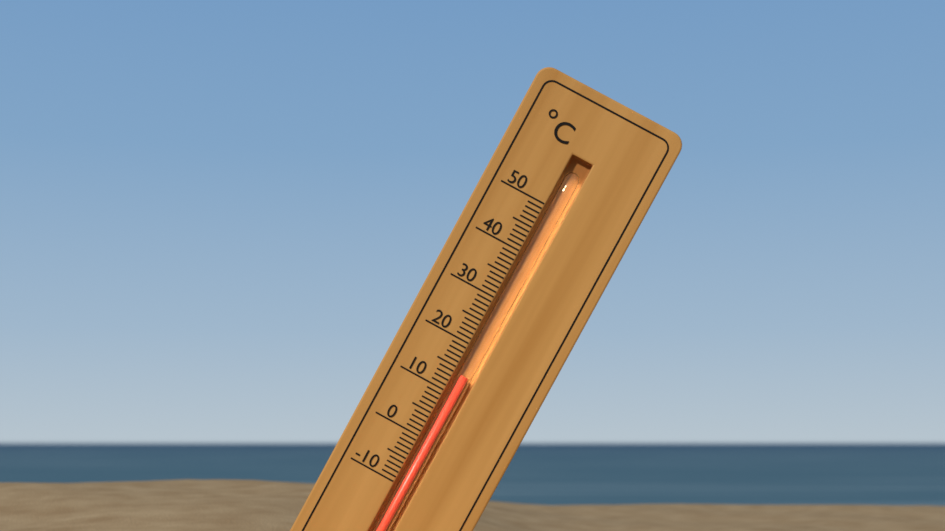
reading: 14 °C
